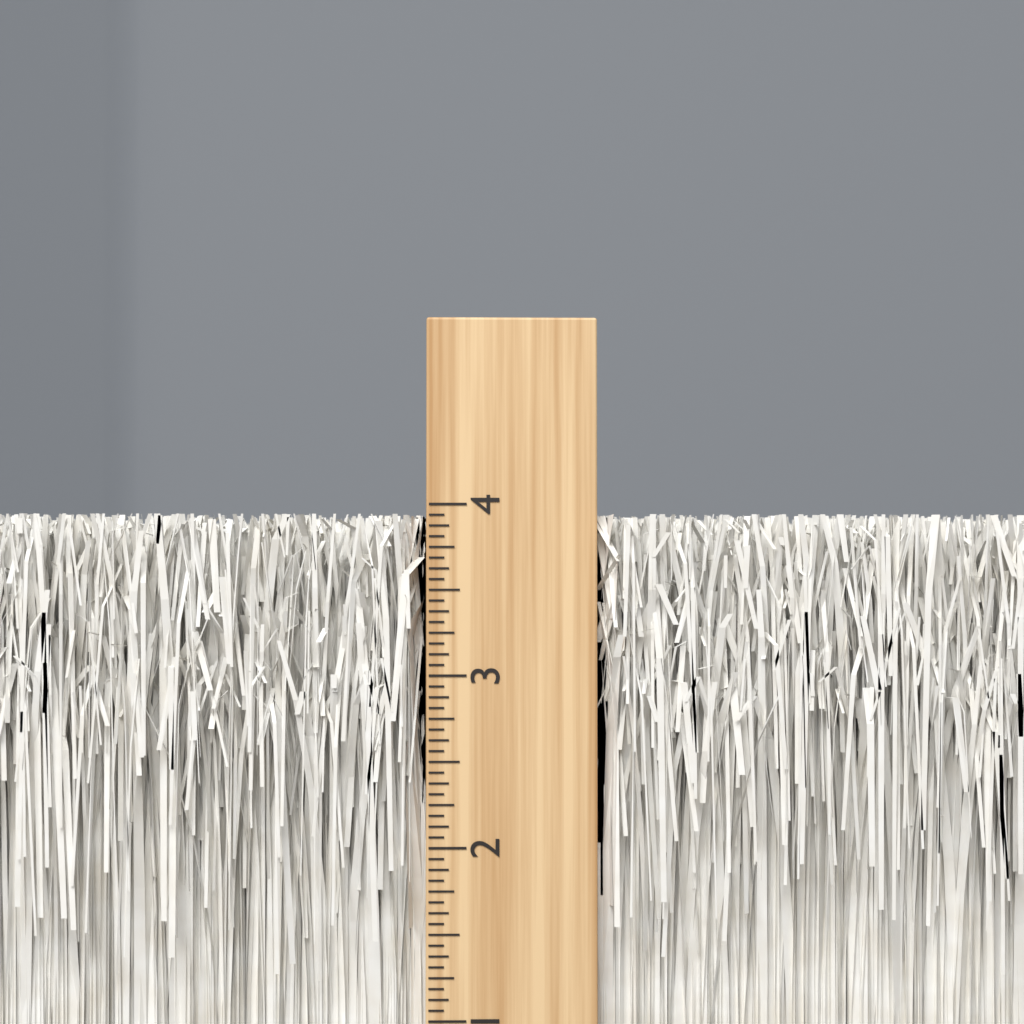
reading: 3.9375 inch
